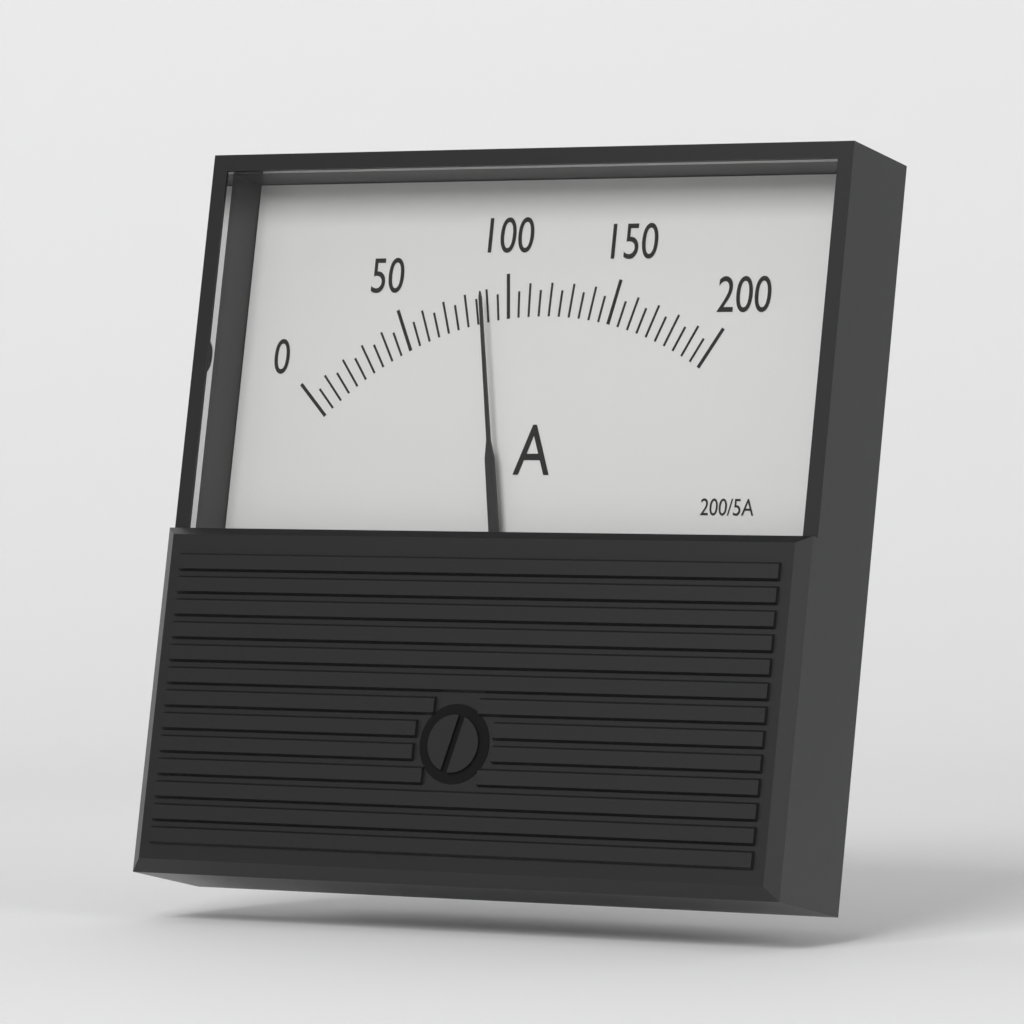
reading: 90 A
